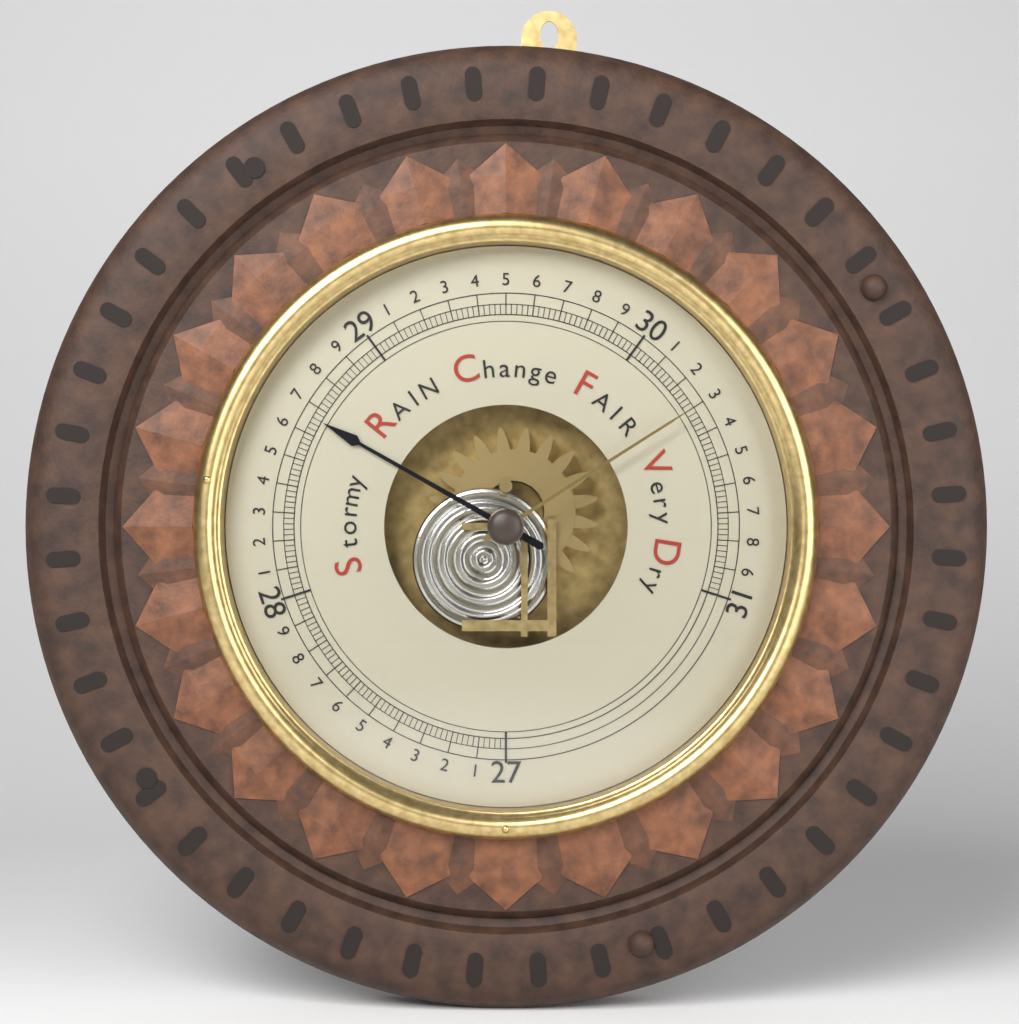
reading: 28.66 inHg
